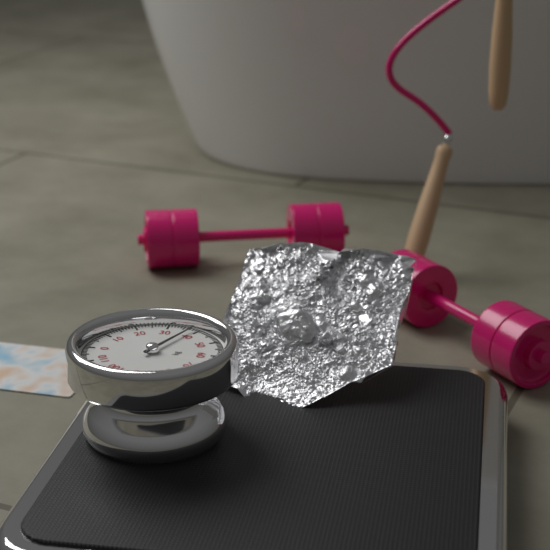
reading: 38 kg
